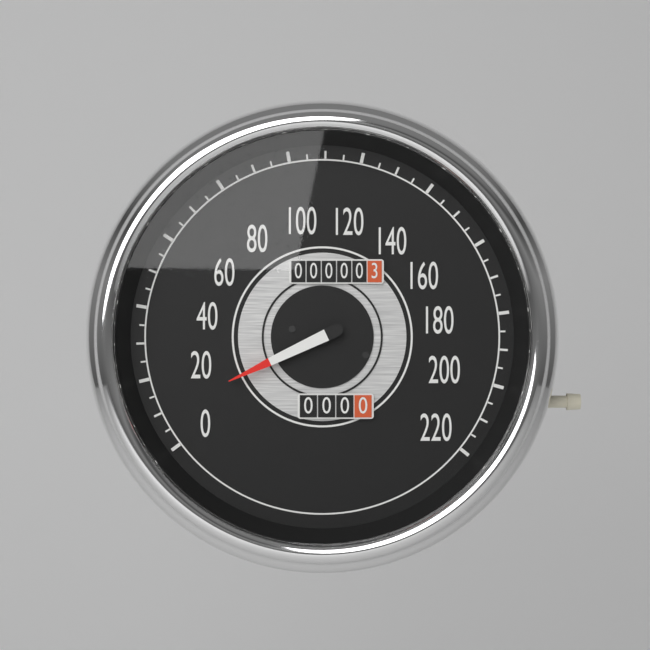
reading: 10 (no unit)
